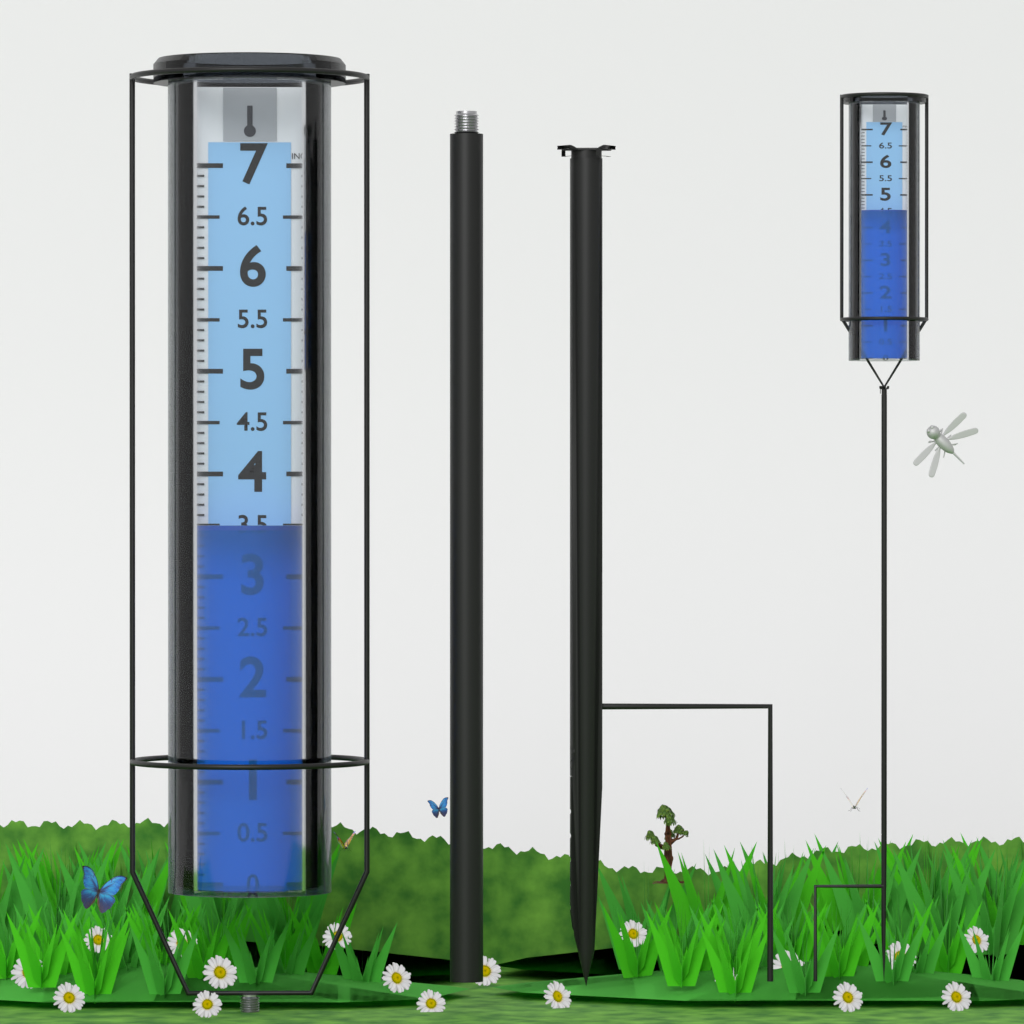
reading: 3.5 in
